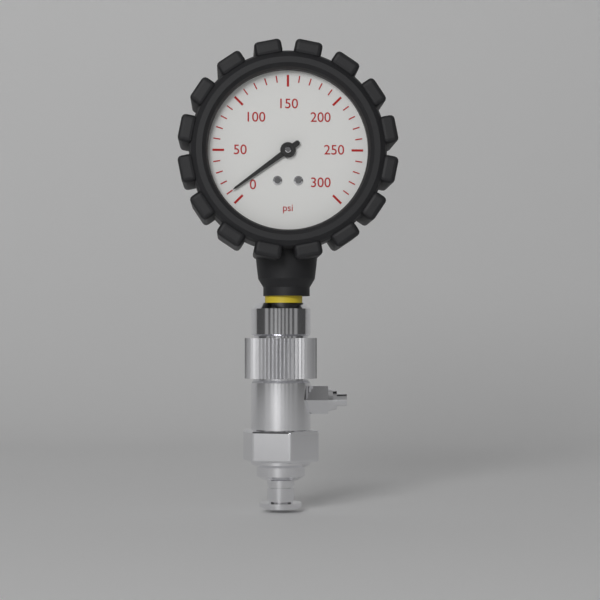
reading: 10 psi
